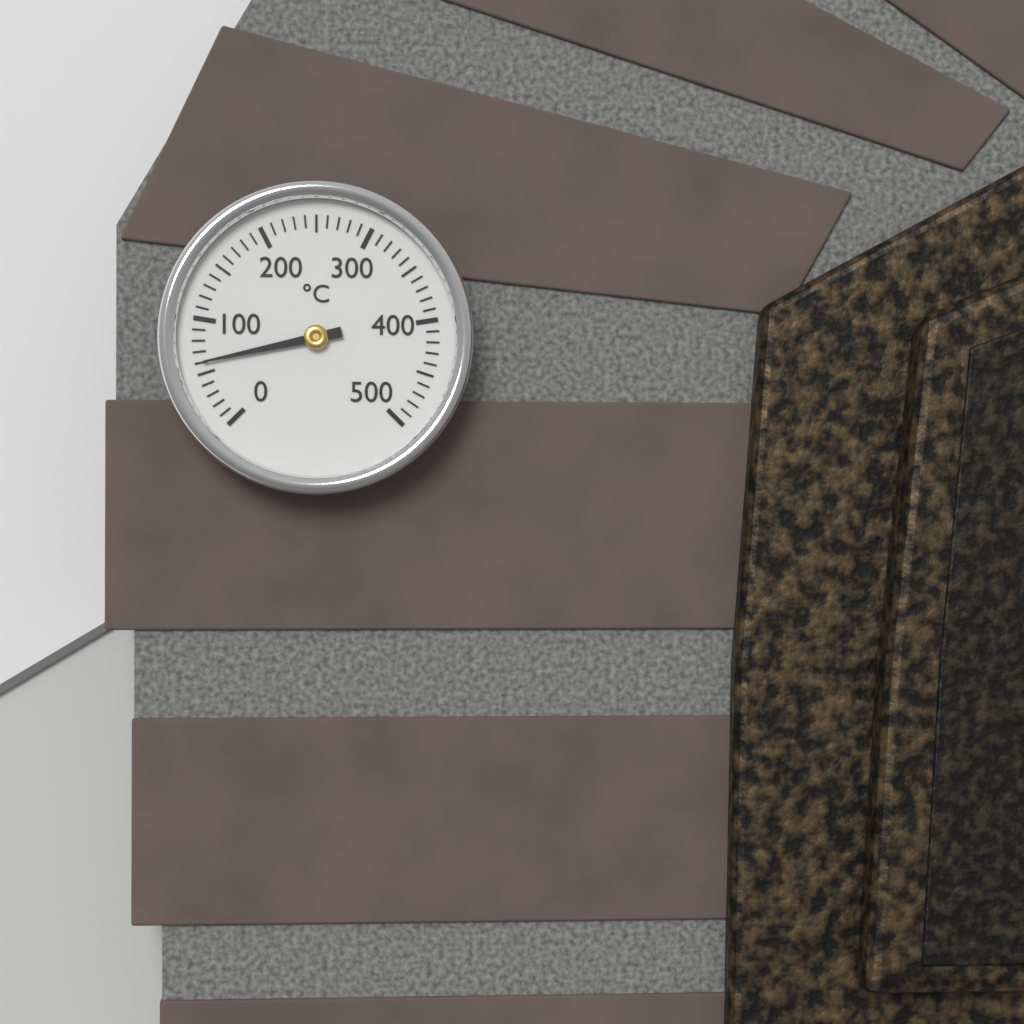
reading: 60 °C
